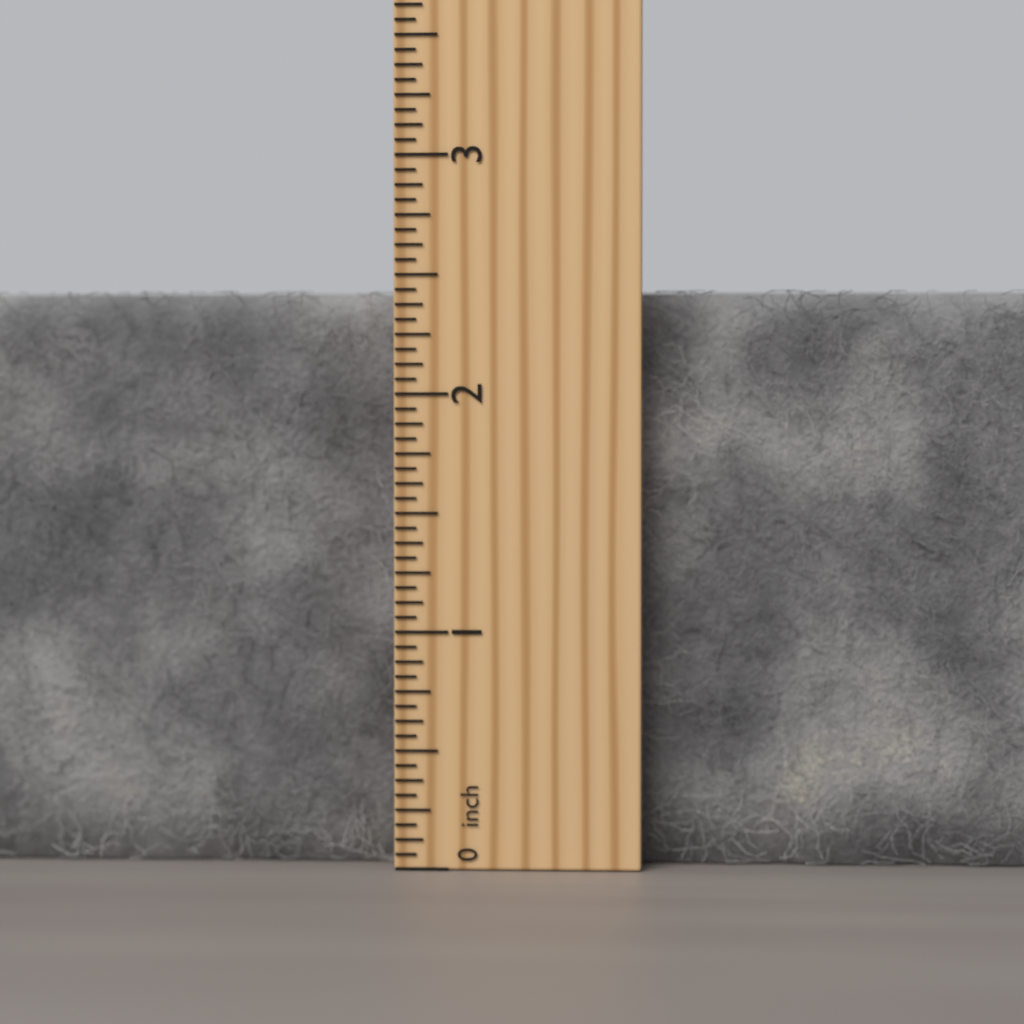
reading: 2.4375 inch
